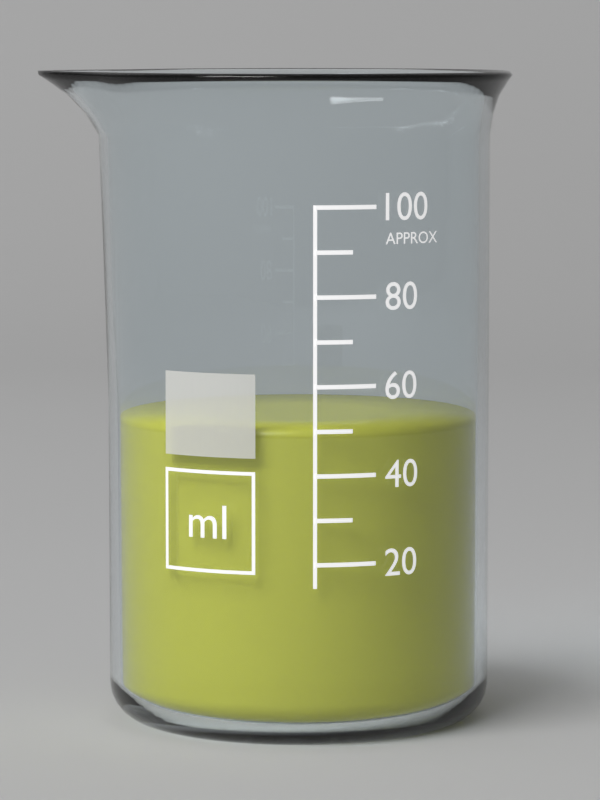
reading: 50 ml
